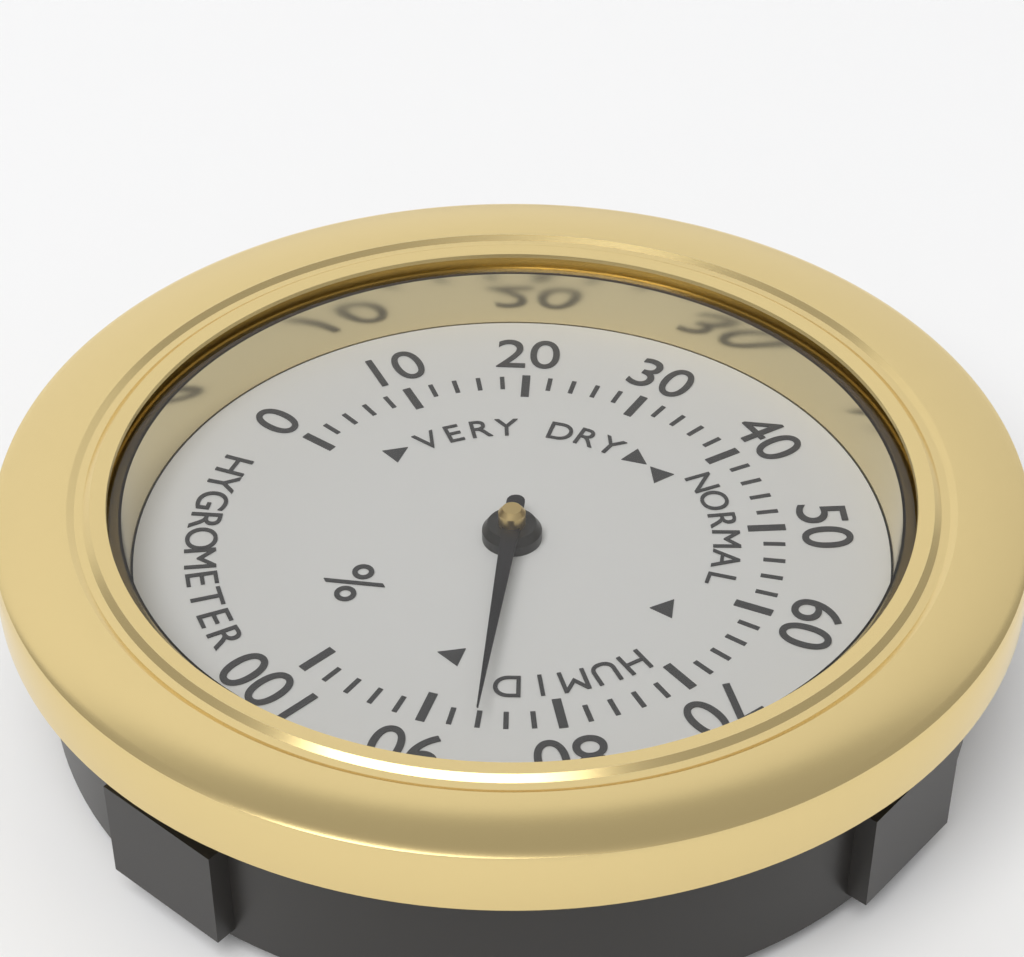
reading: 86 %
